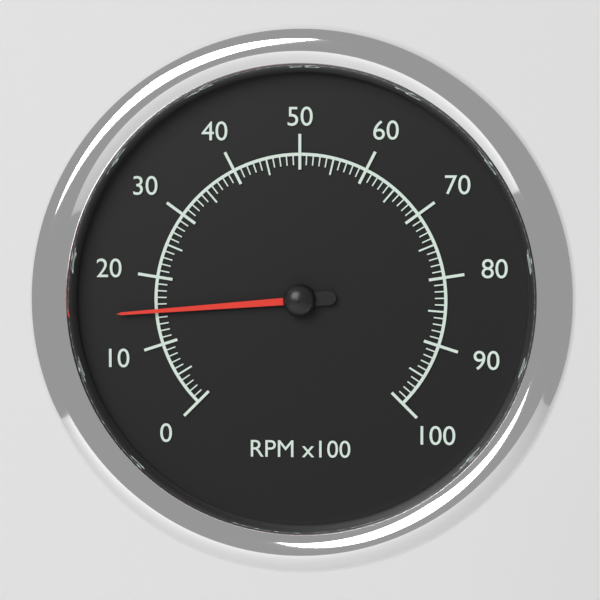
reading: 15 RPM x100
